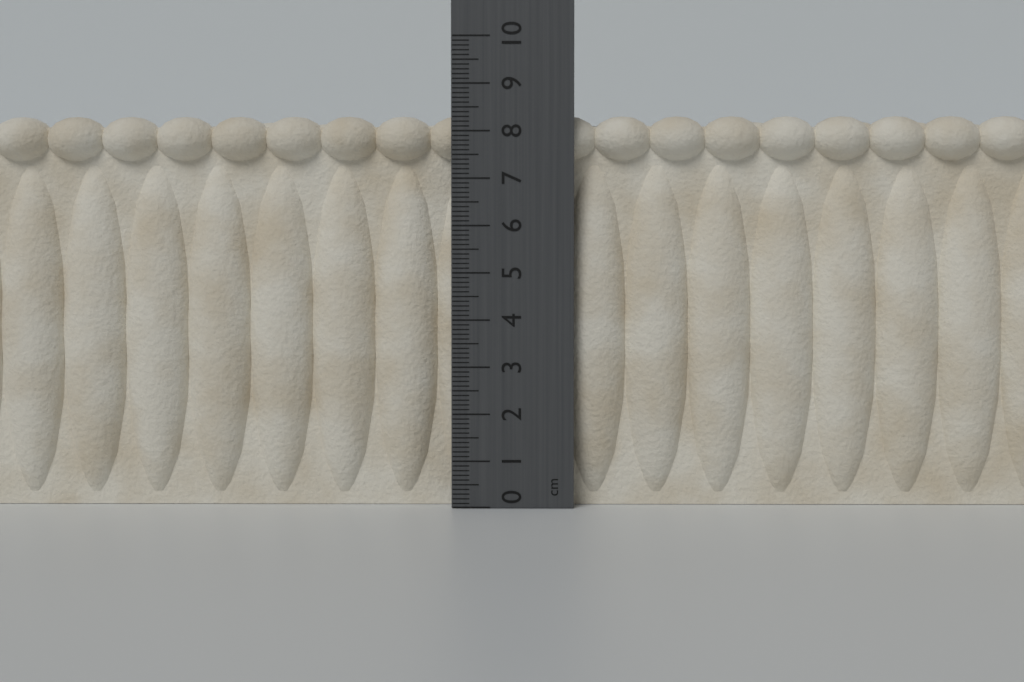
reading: 8.4 cm
